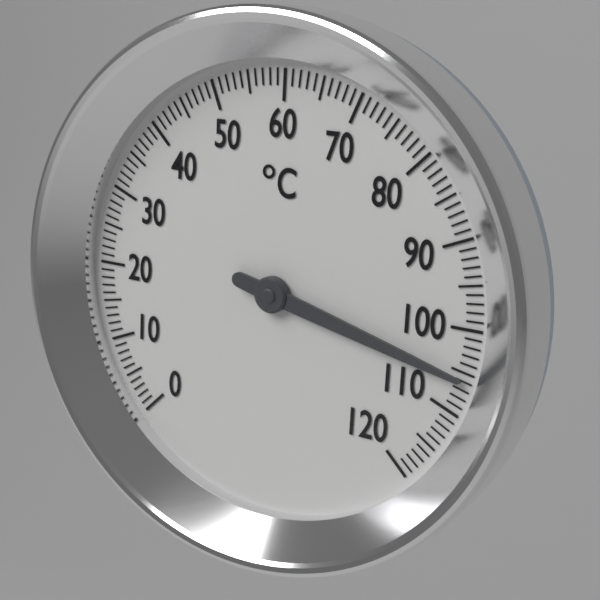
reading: 106 °C
